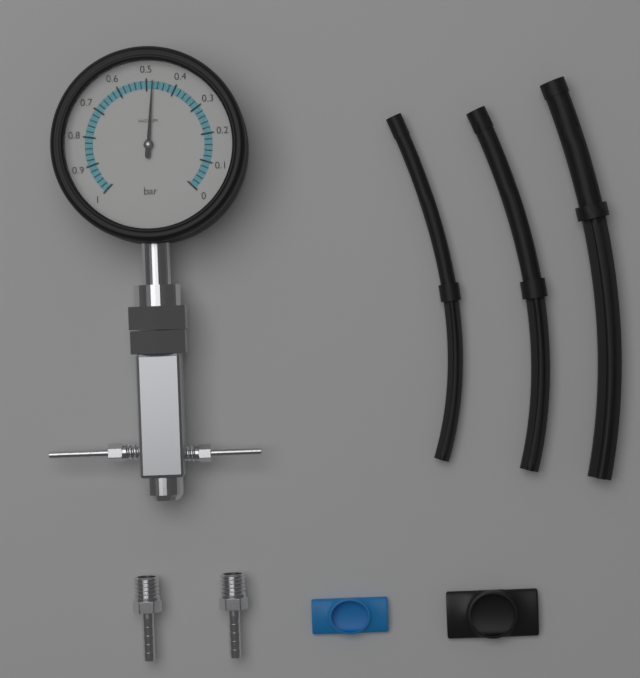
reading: 0.48 bar
